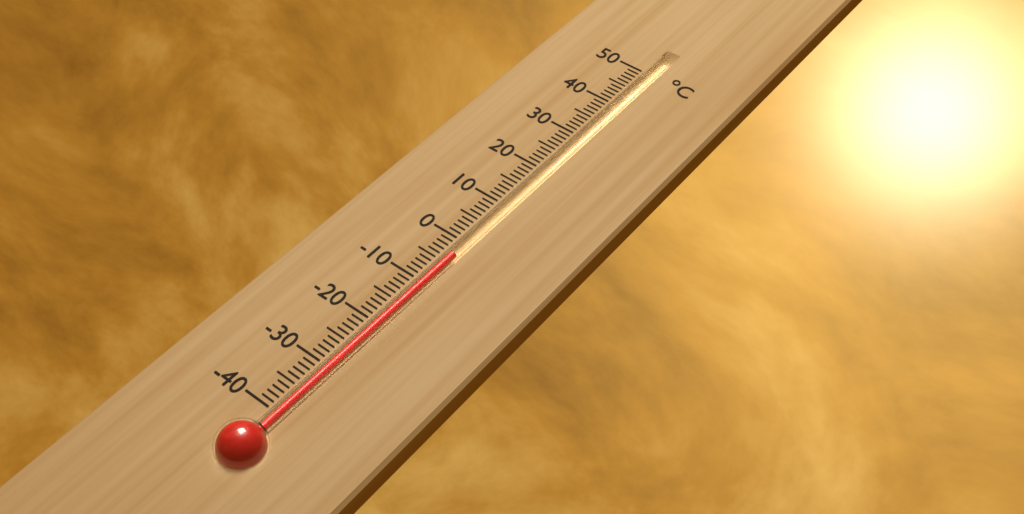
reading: -3 °C
